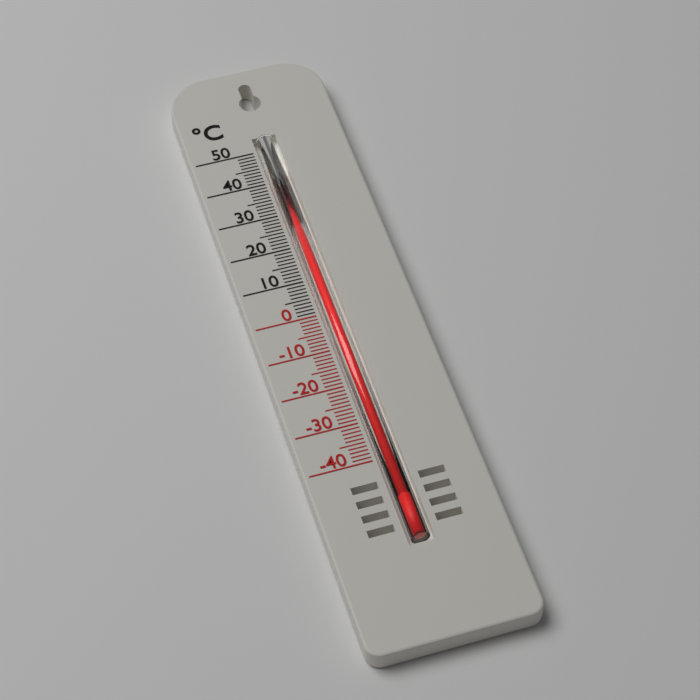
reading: 44 °C
